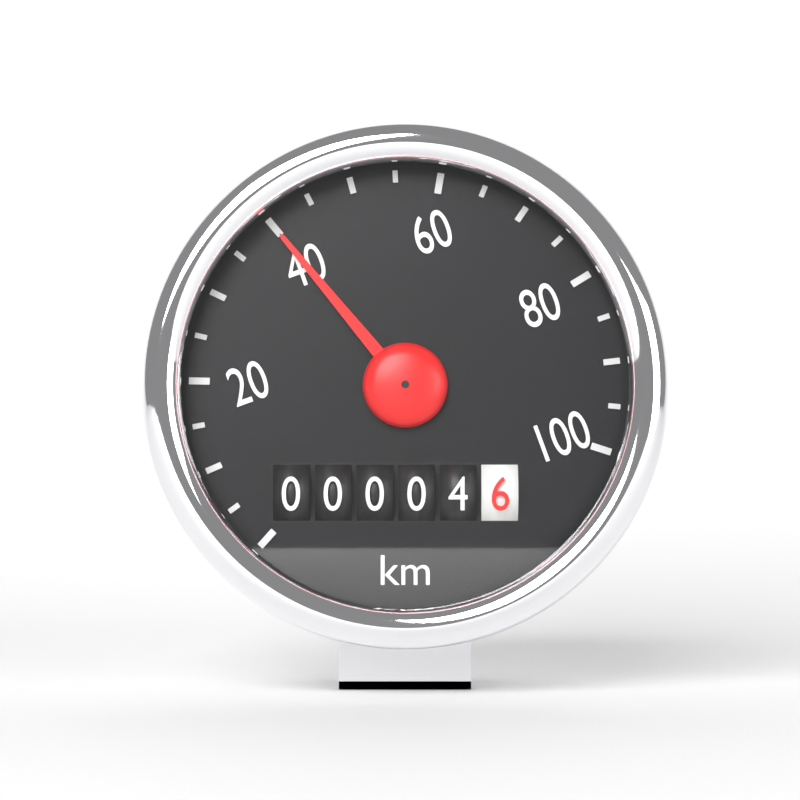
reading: 40 km/h
